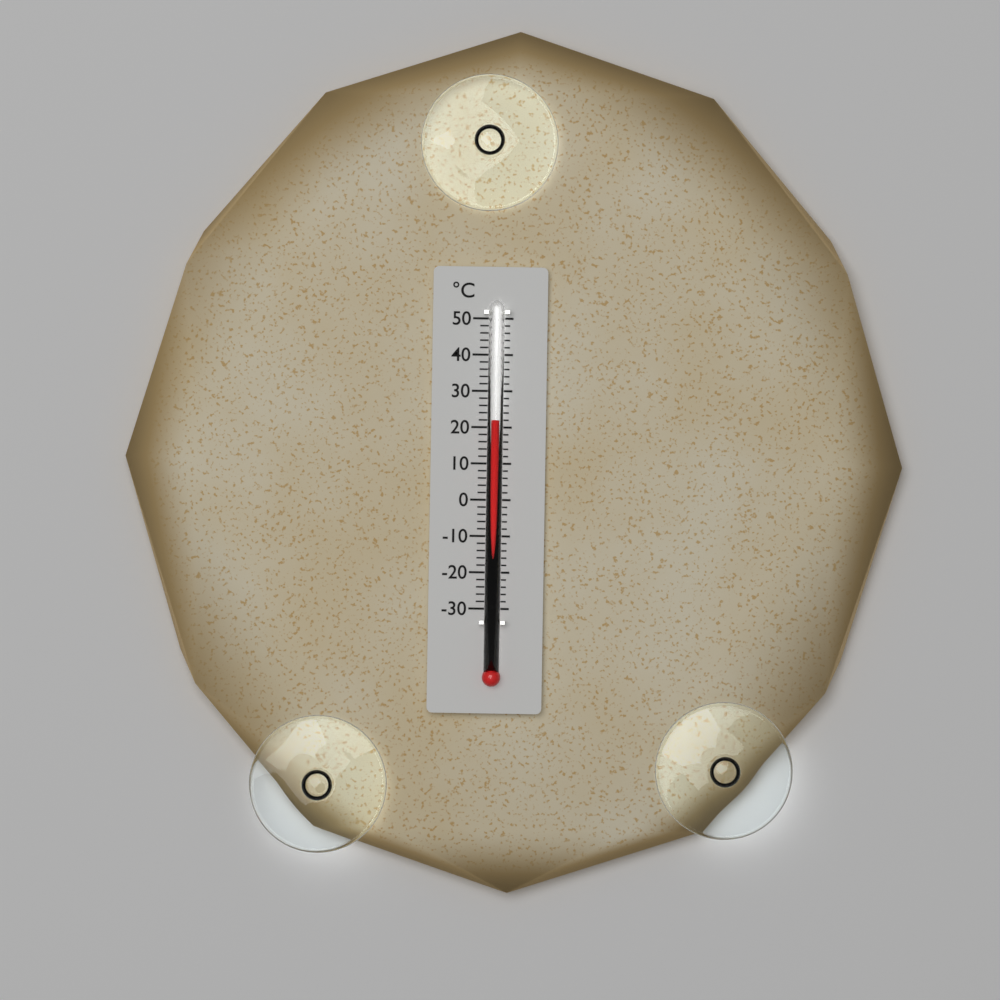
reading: 22 °C
